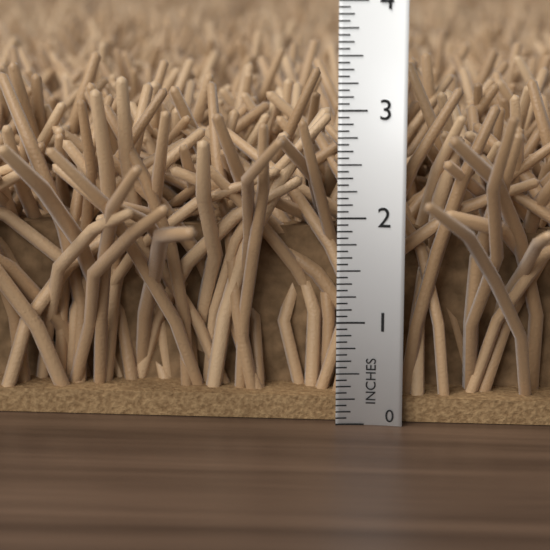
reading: 3.3750 in
